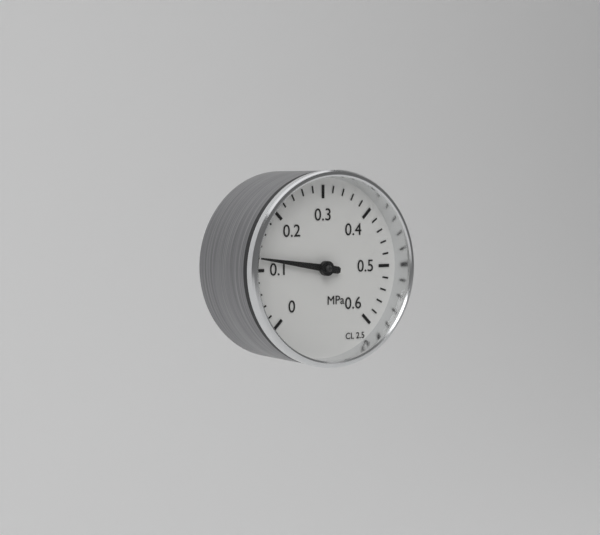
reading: 0.12 MPa
